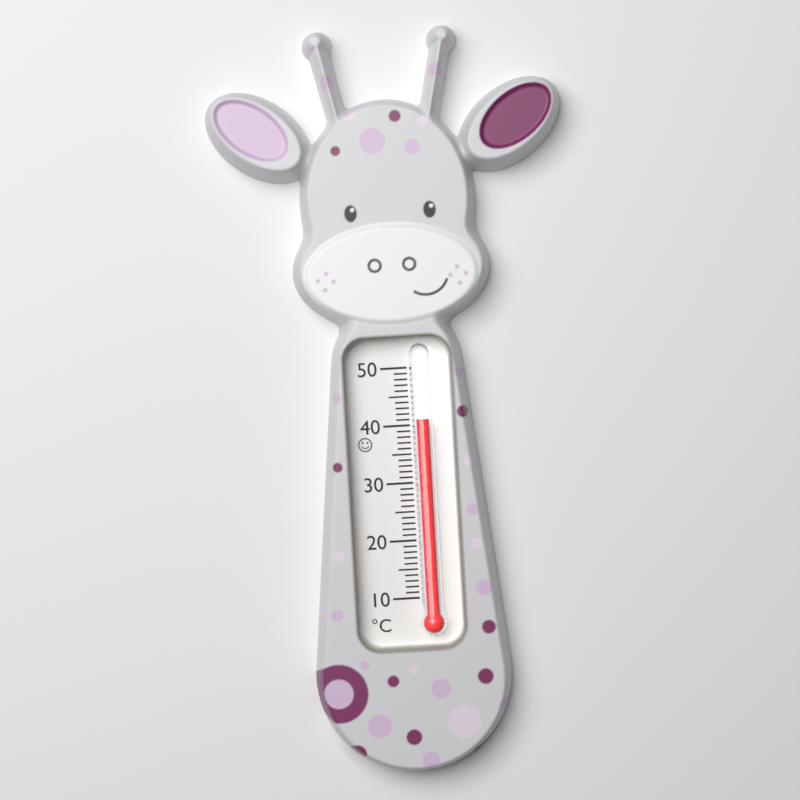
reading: 41 °C
